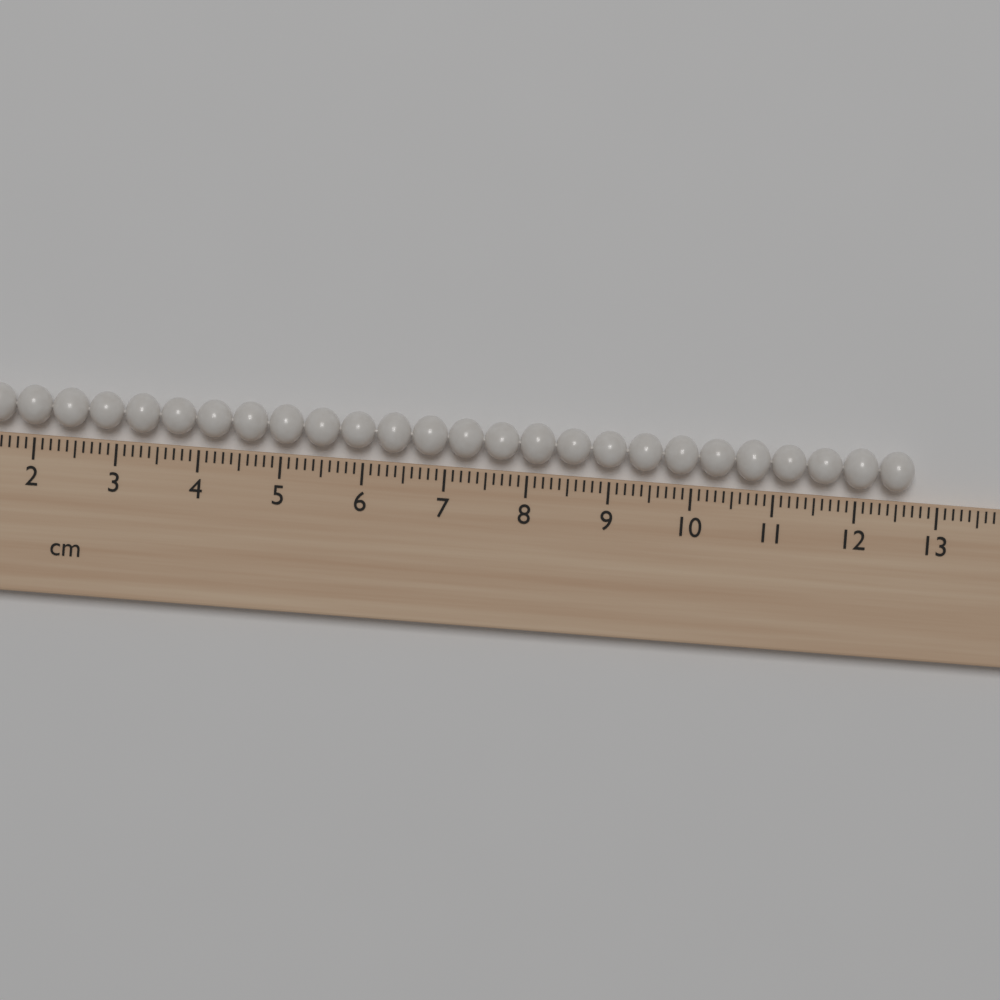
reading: 12.7 cm
